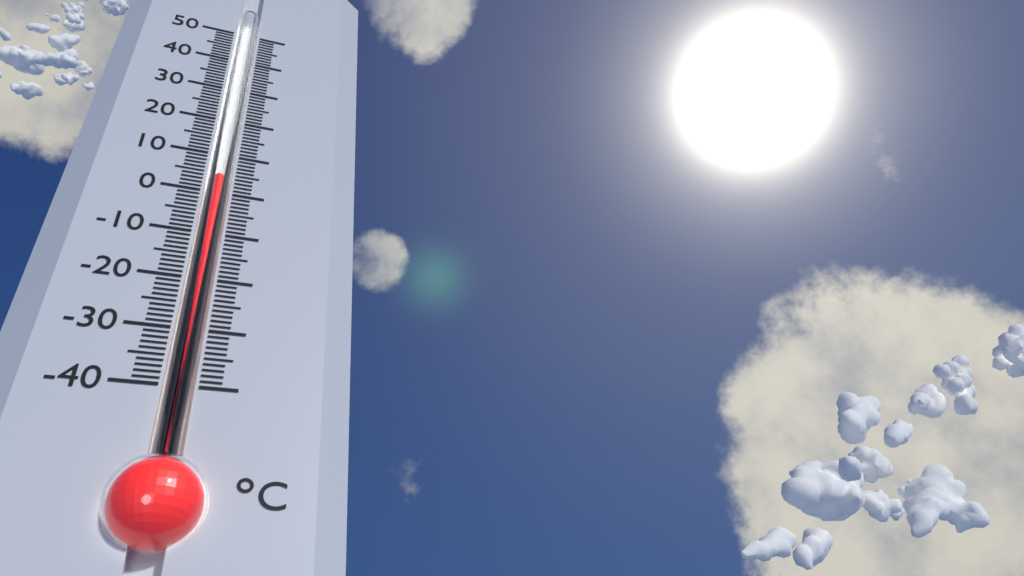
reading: 4 °C
